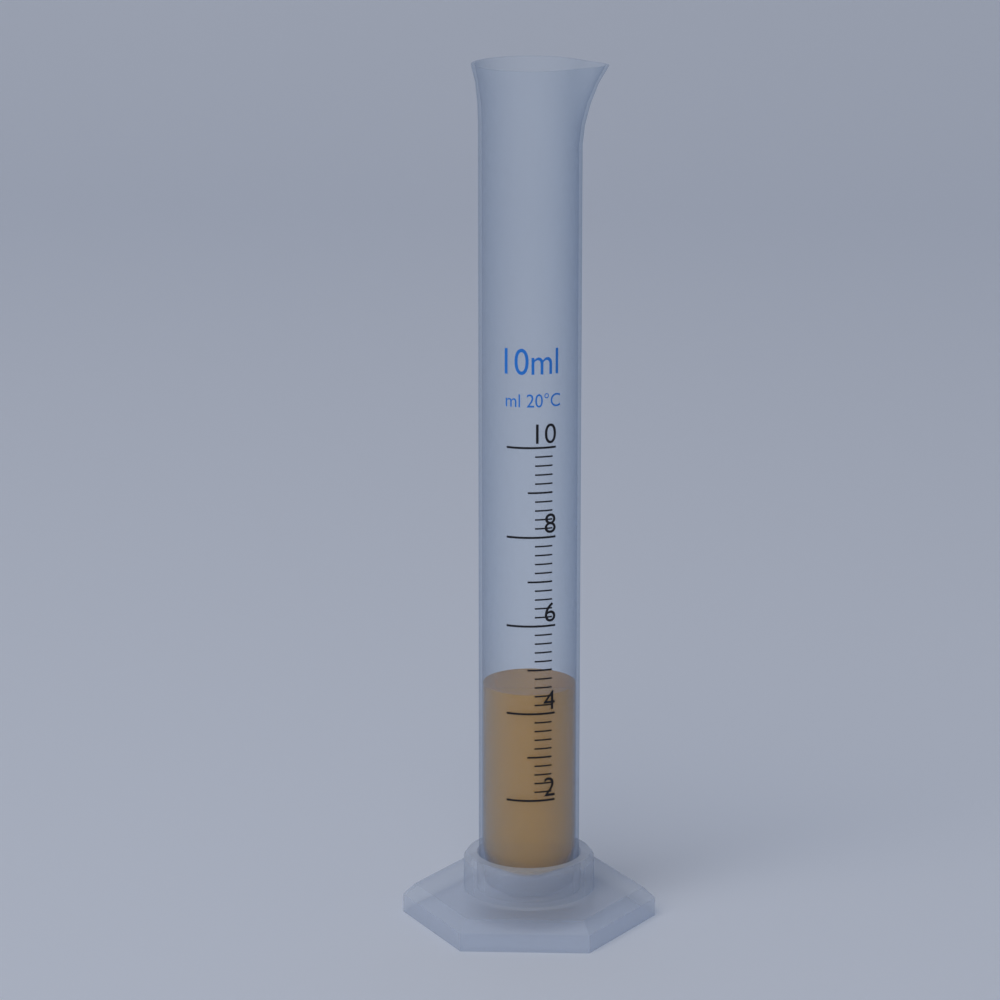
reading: 4.4 ml
